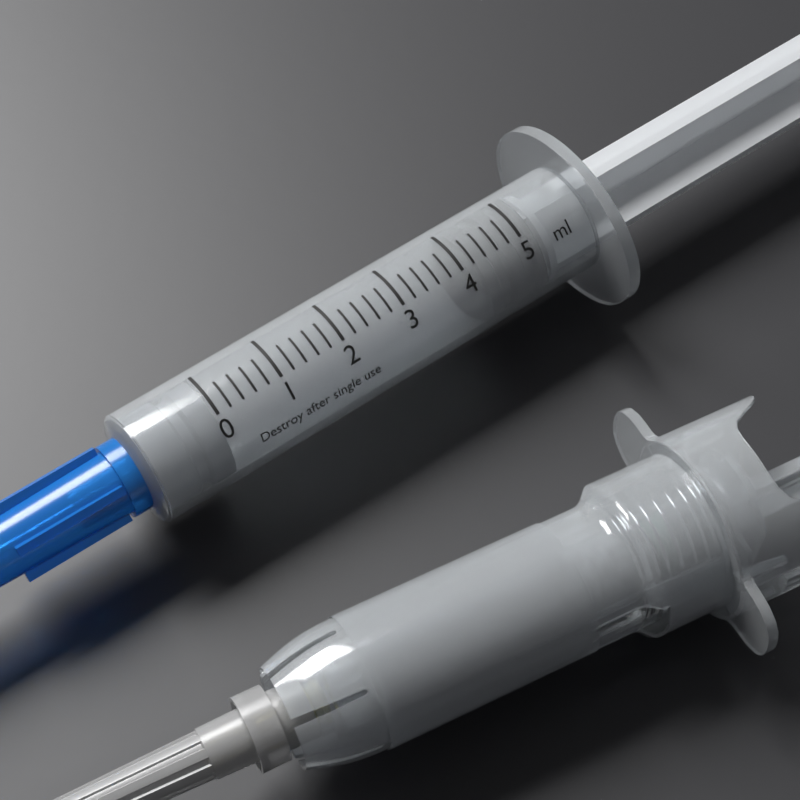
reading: 4.2 ml
